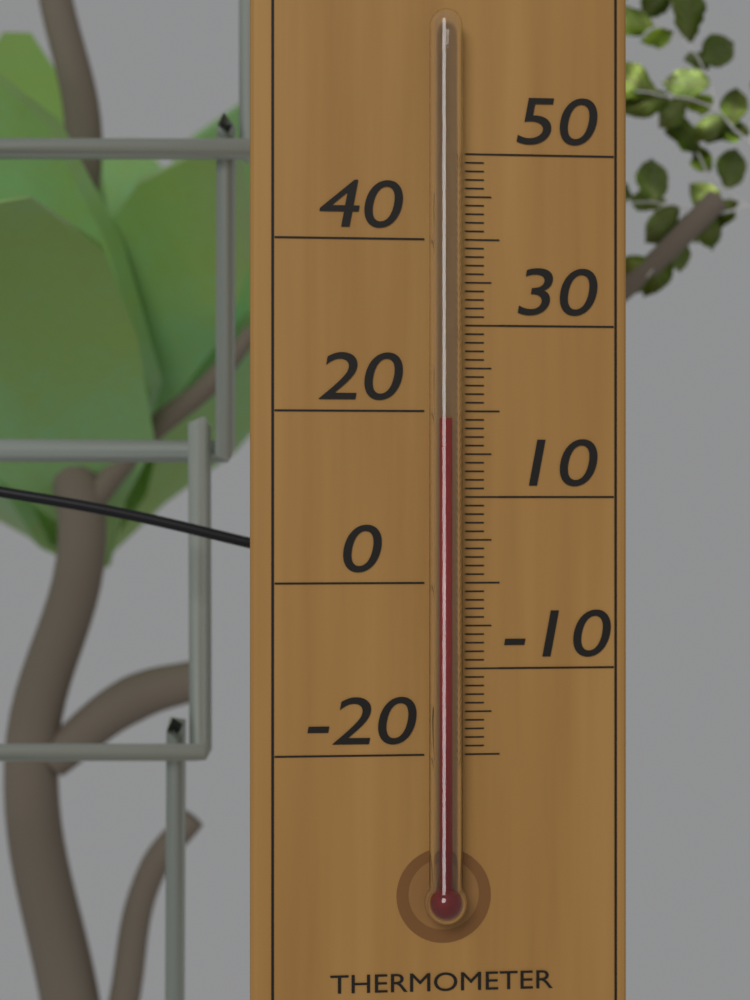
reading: 19 °C
